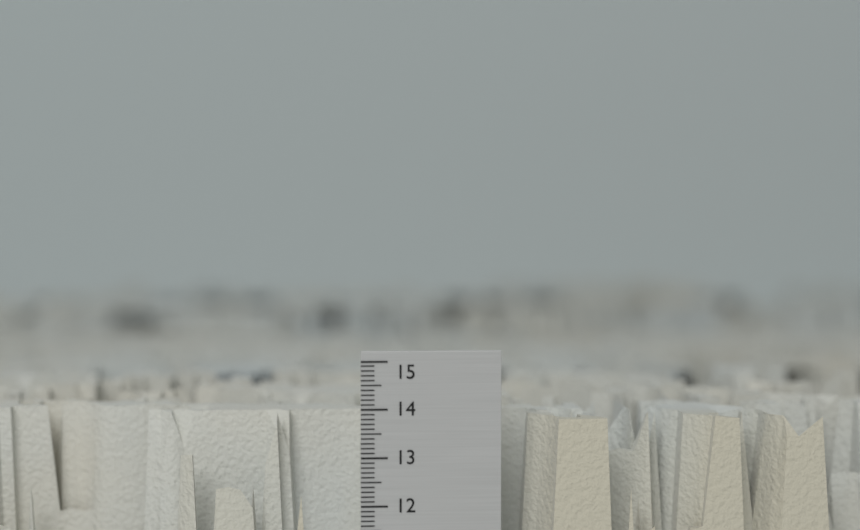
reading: 13.8 (no unit)
